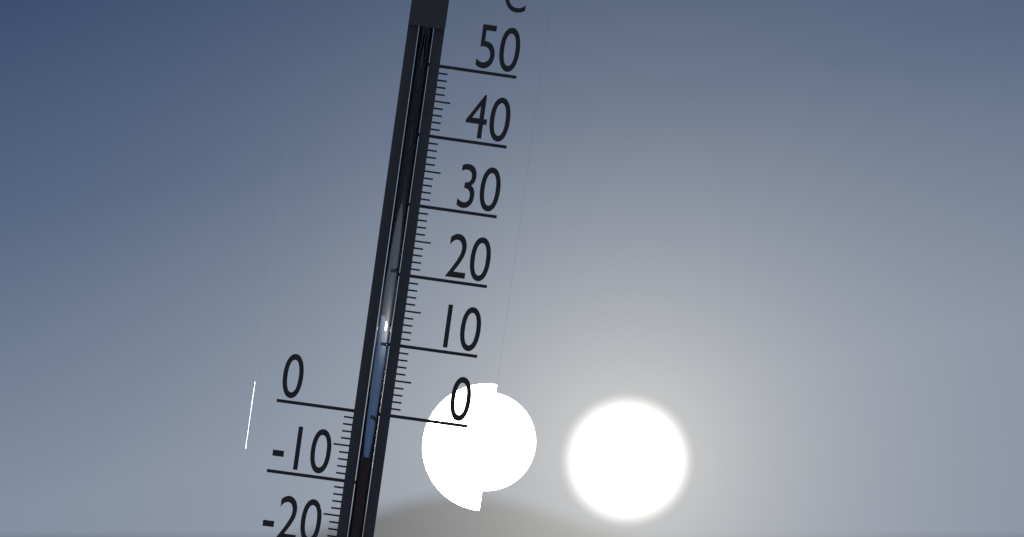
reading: -6 °C
